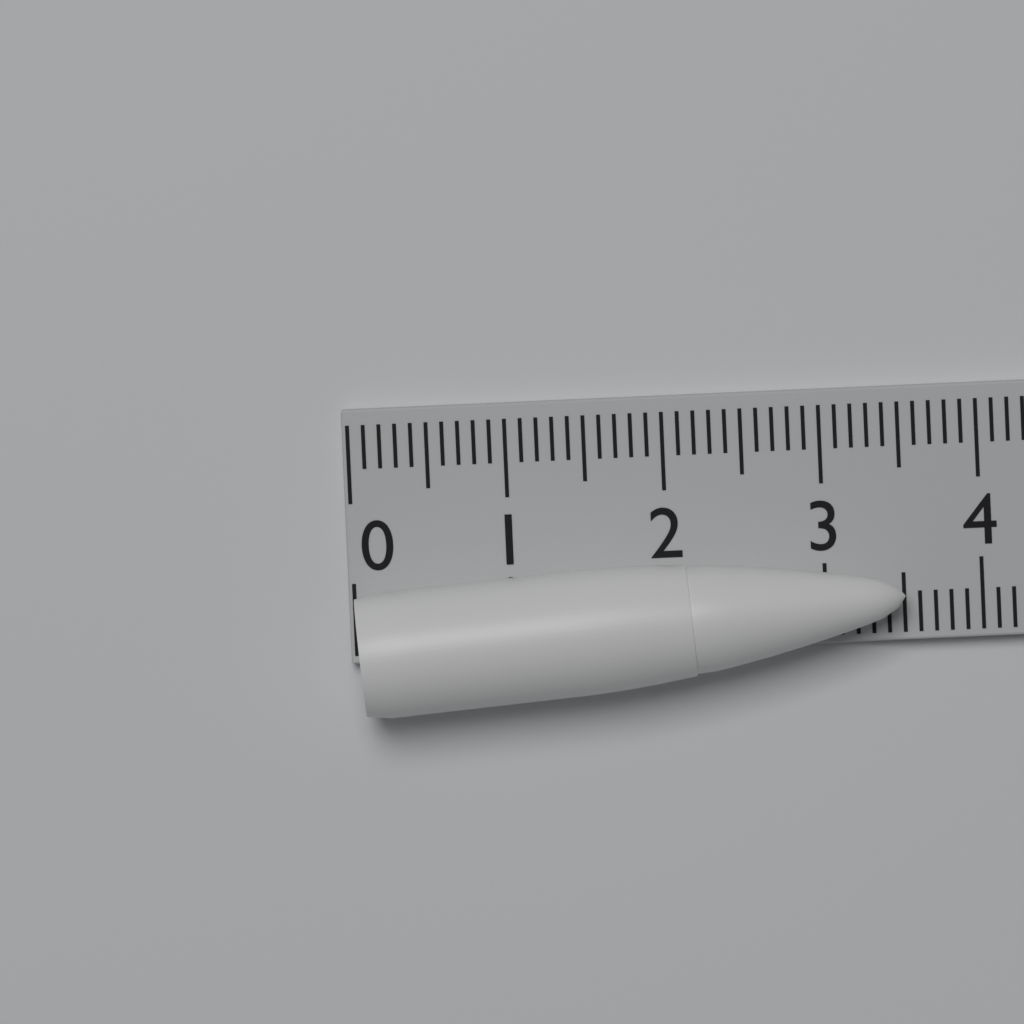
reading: 3.5 (no unit)
